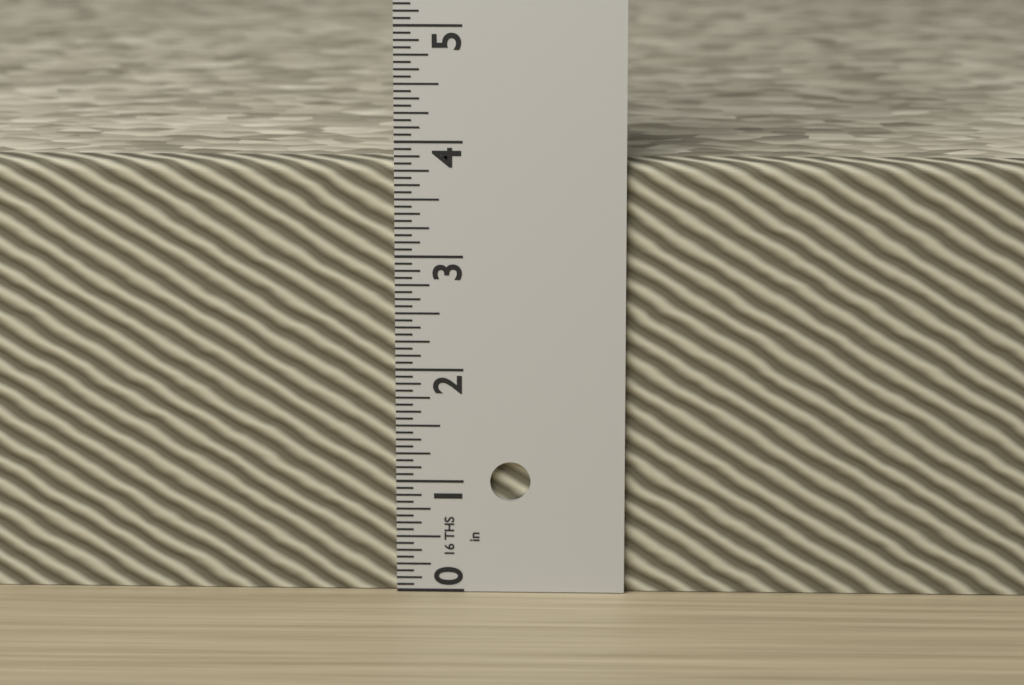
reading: 3.8125 in
